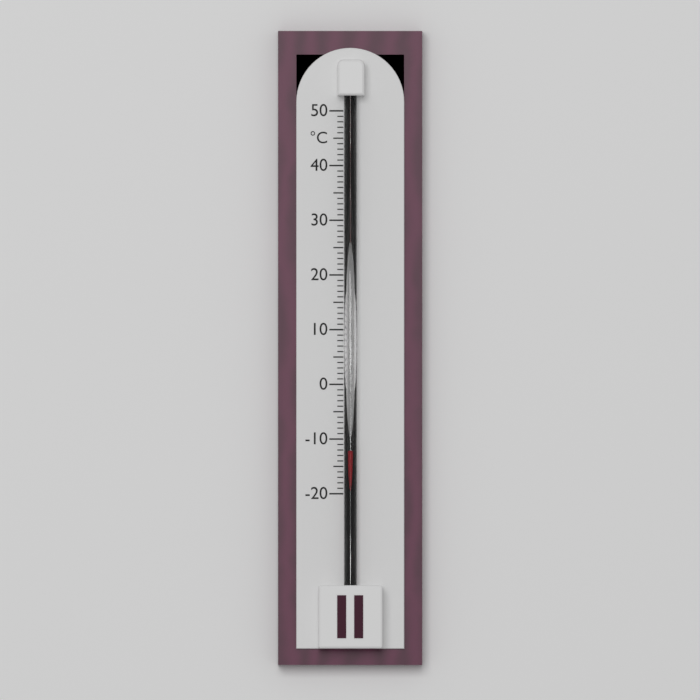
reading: -12 °C
